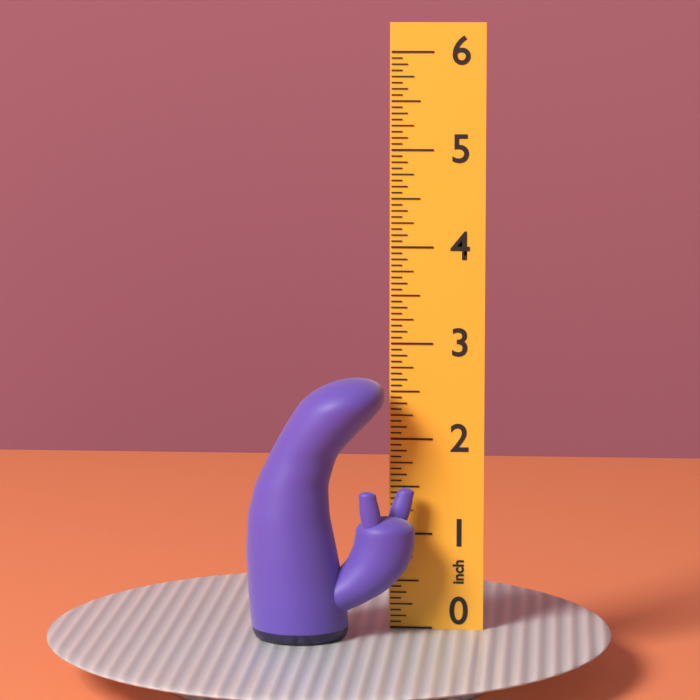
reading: 2.6875 inch
